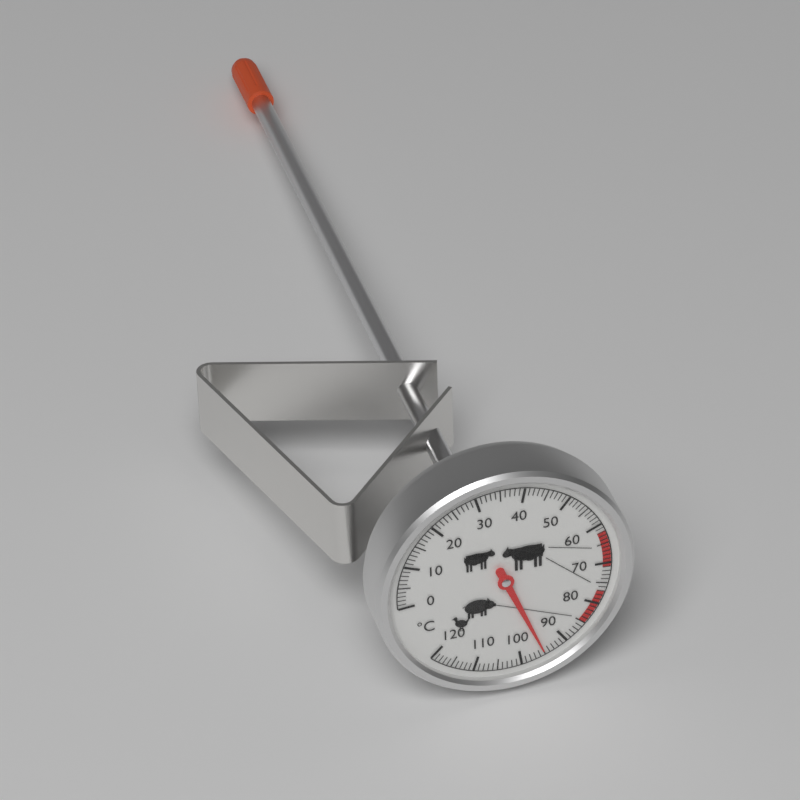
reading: 95 °C
